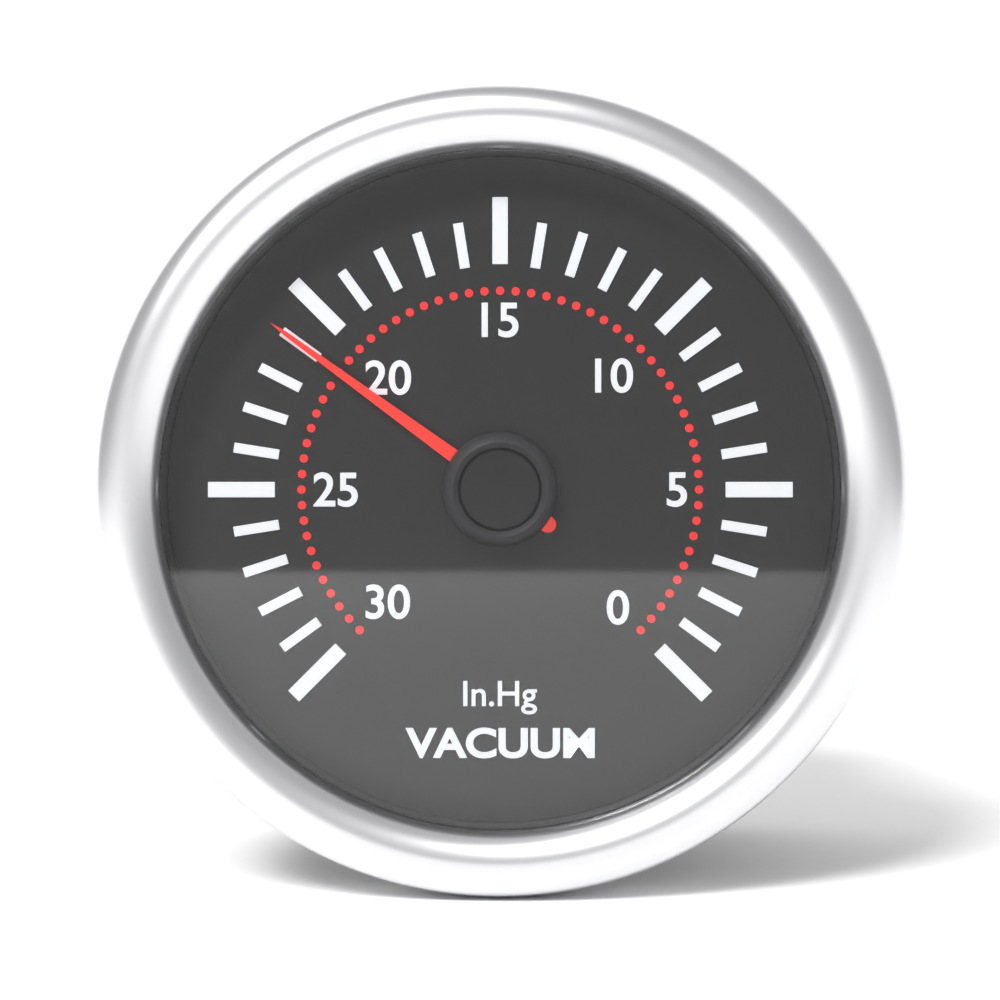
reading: 21 inHg
